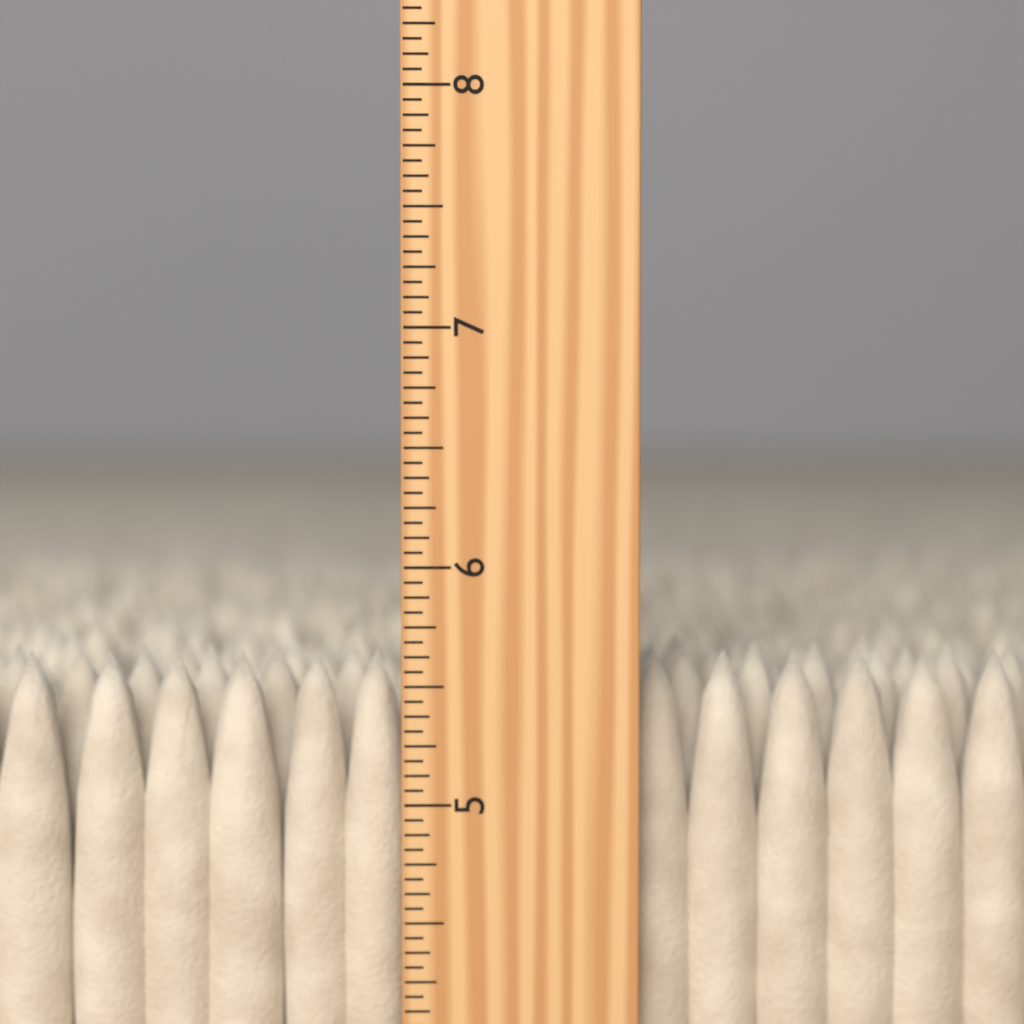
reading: 5.6250 inch
